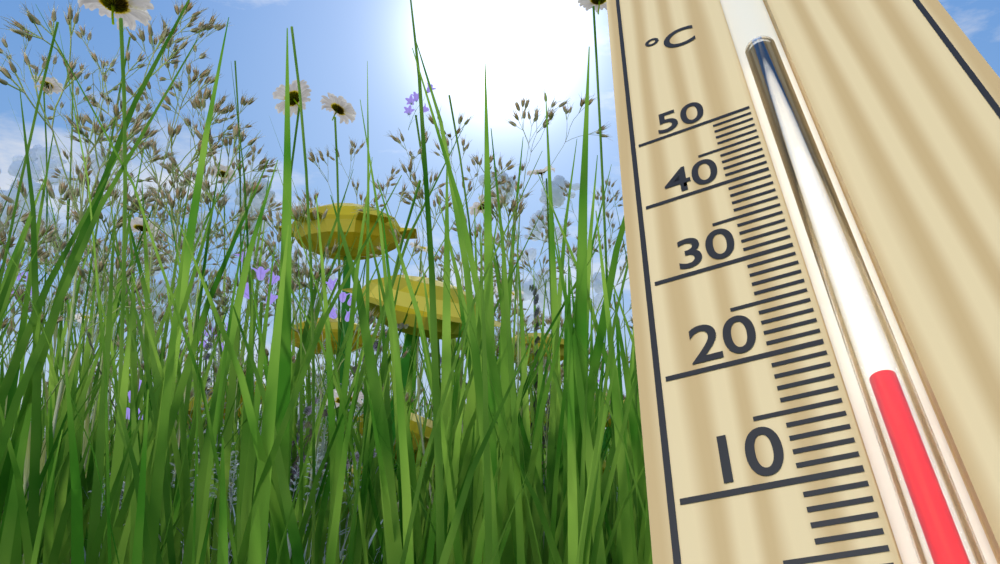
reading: 16 °C
